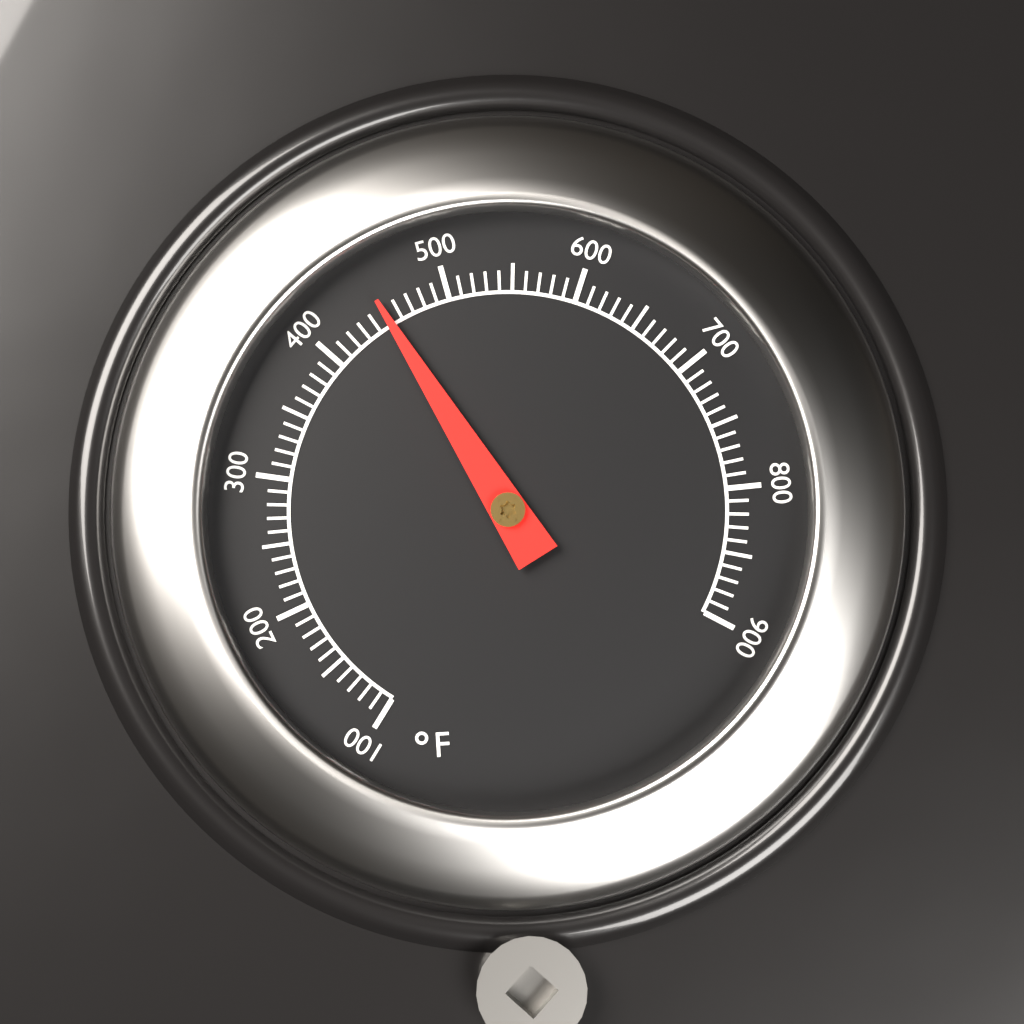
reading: 450 °F
